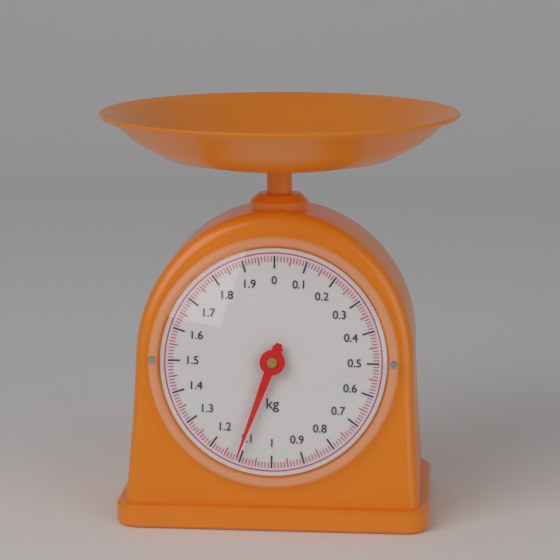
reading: 1.11 kg
